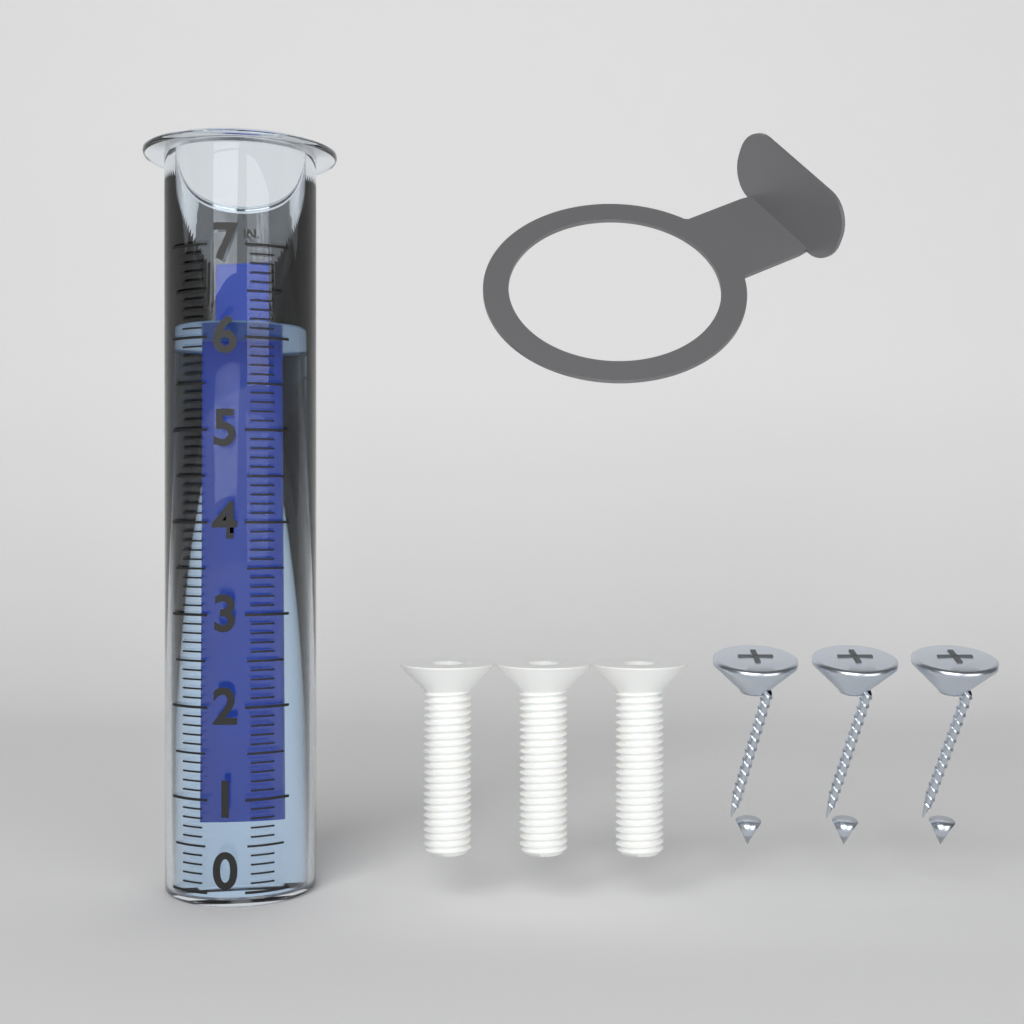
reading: 6.2 in
